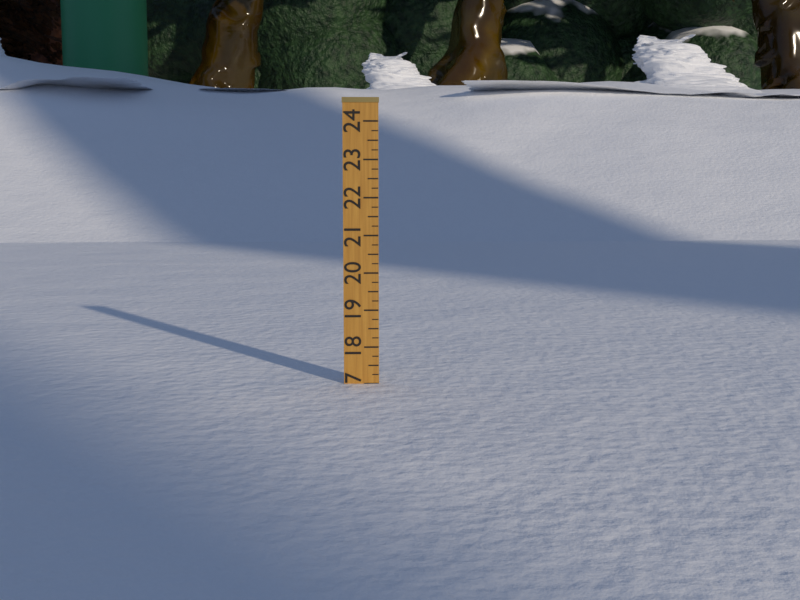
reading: 17.00 (no unit)
